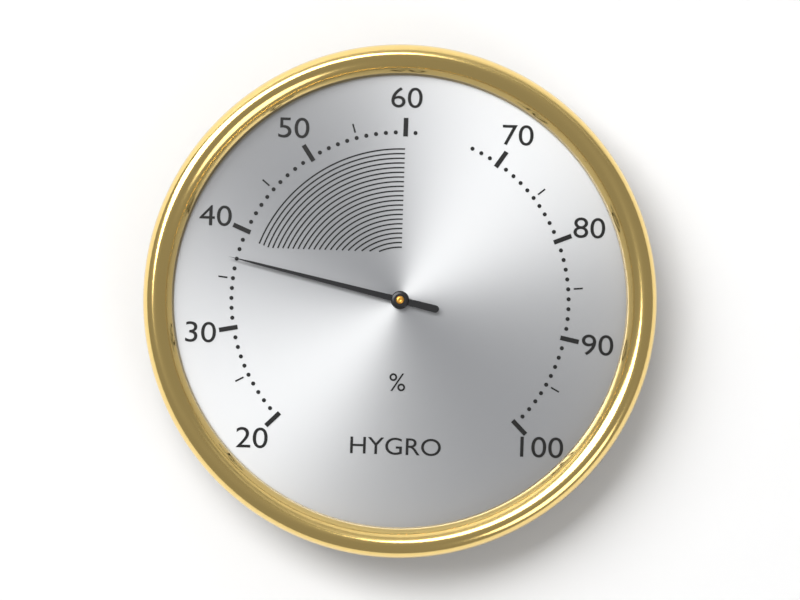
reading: 37 %
